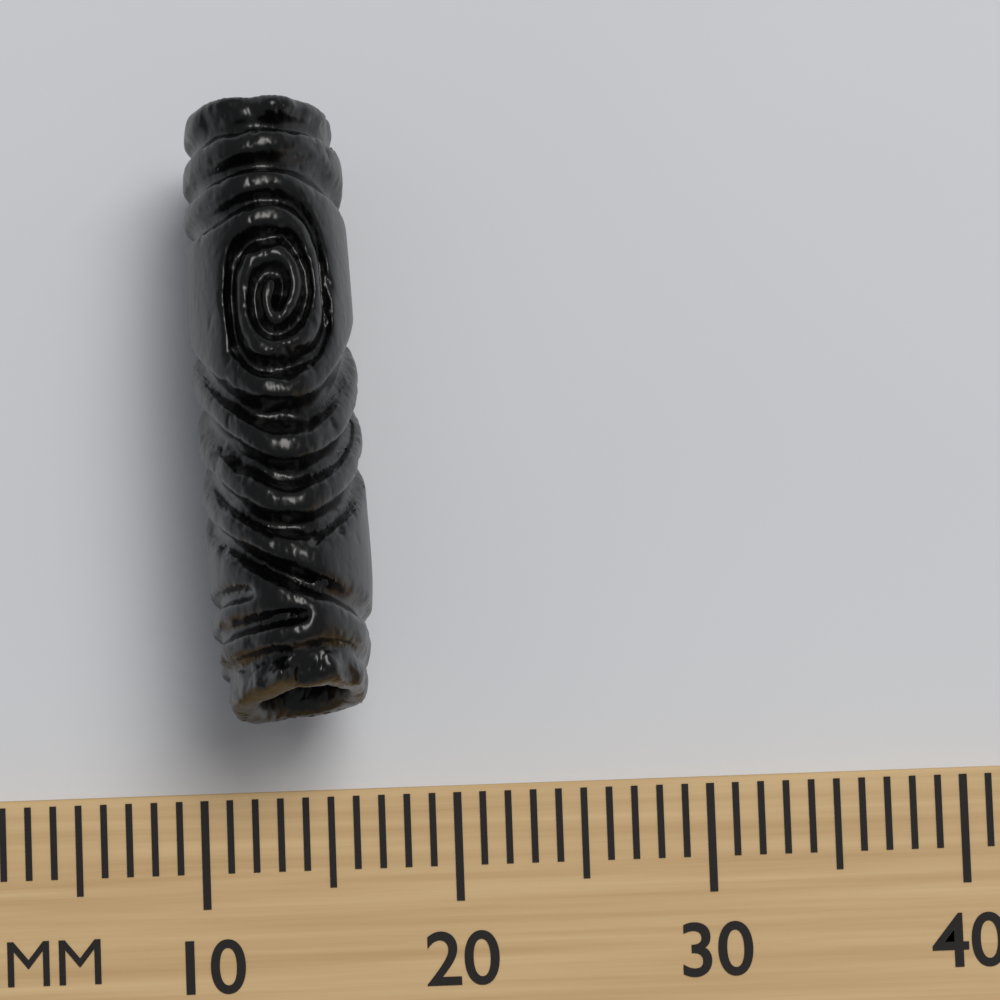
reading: 17 mm
